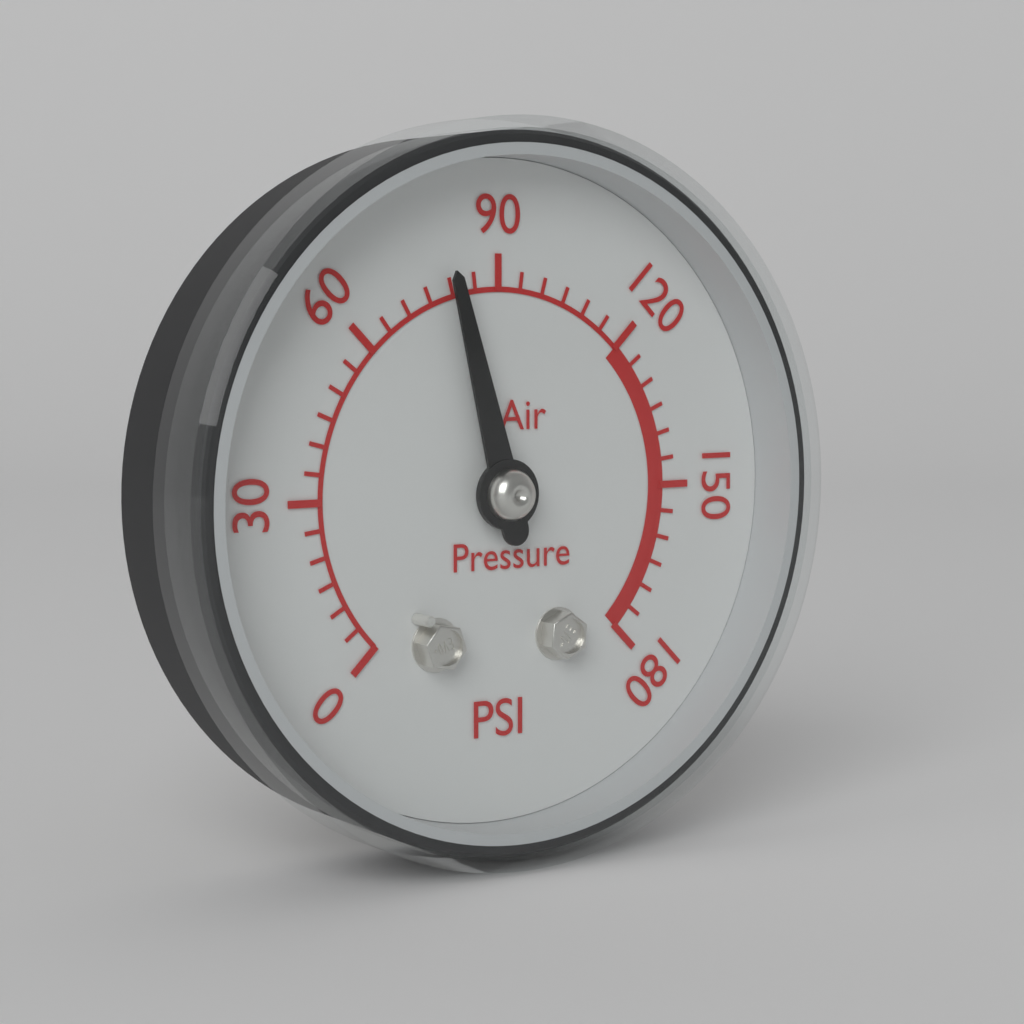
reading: 80 psi
